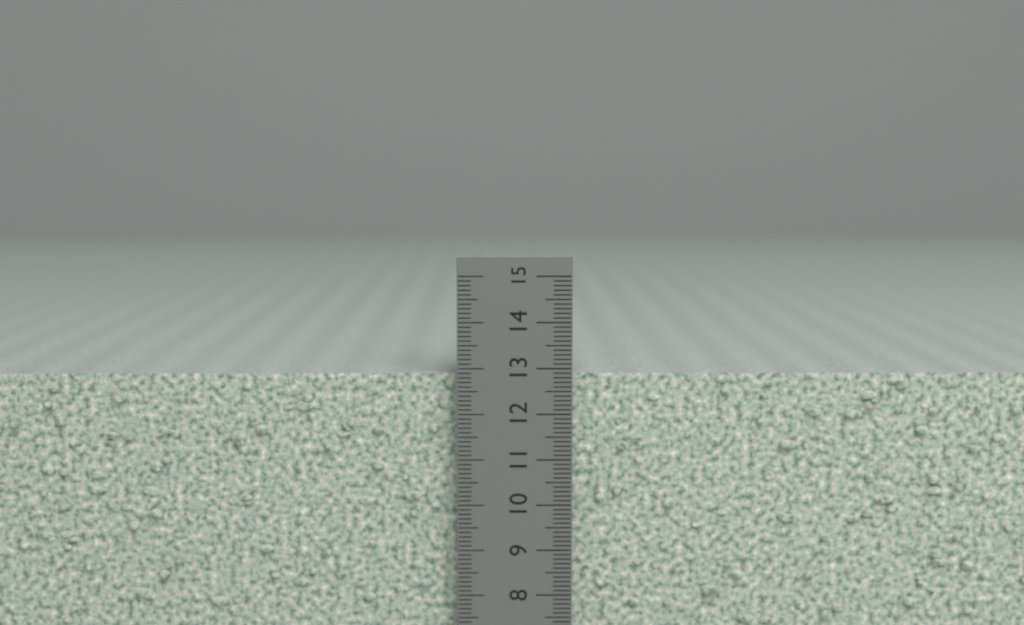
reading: 12.9 cm
